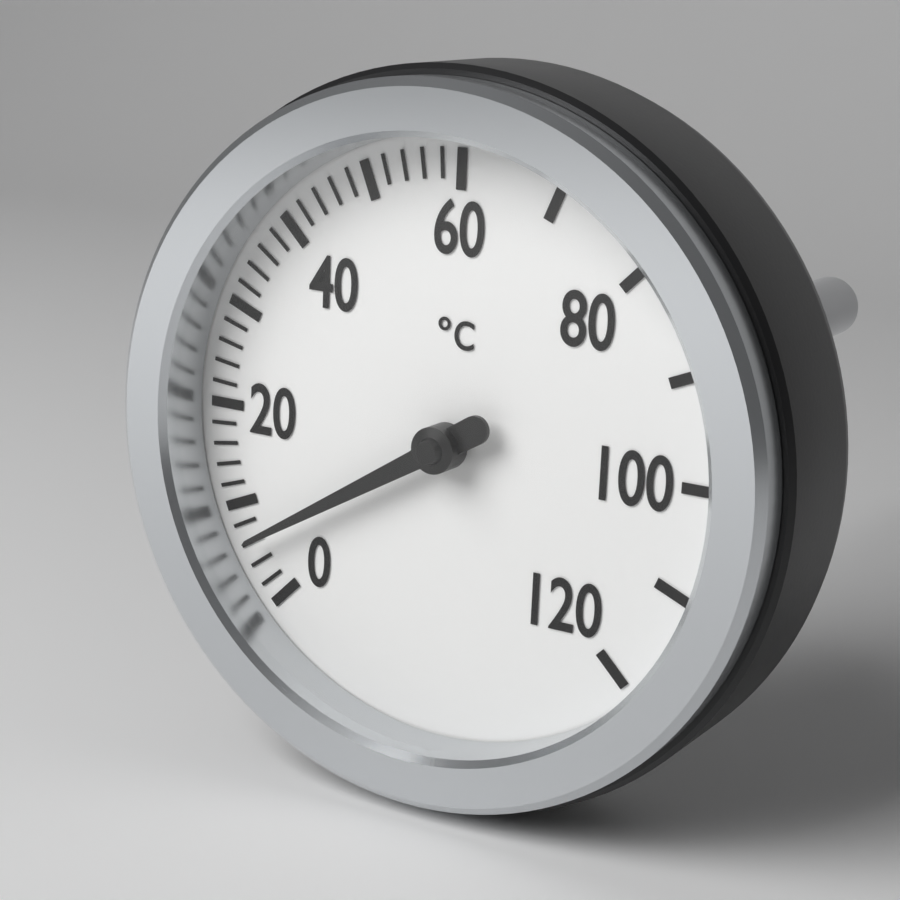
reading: 6 °C
